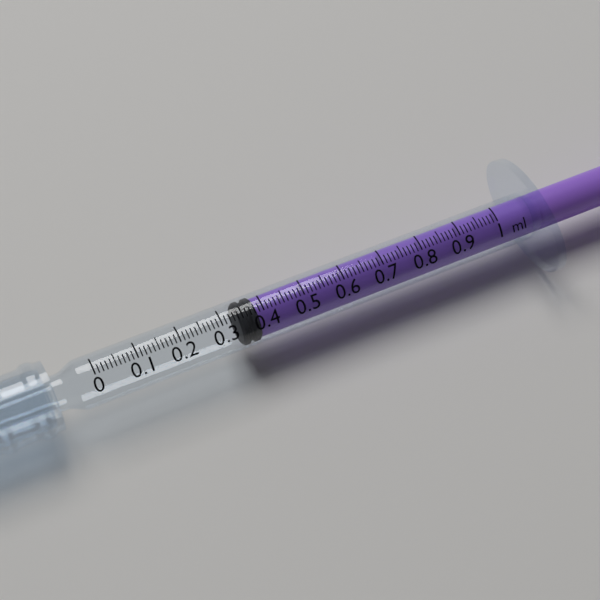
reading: 0.34 ml
